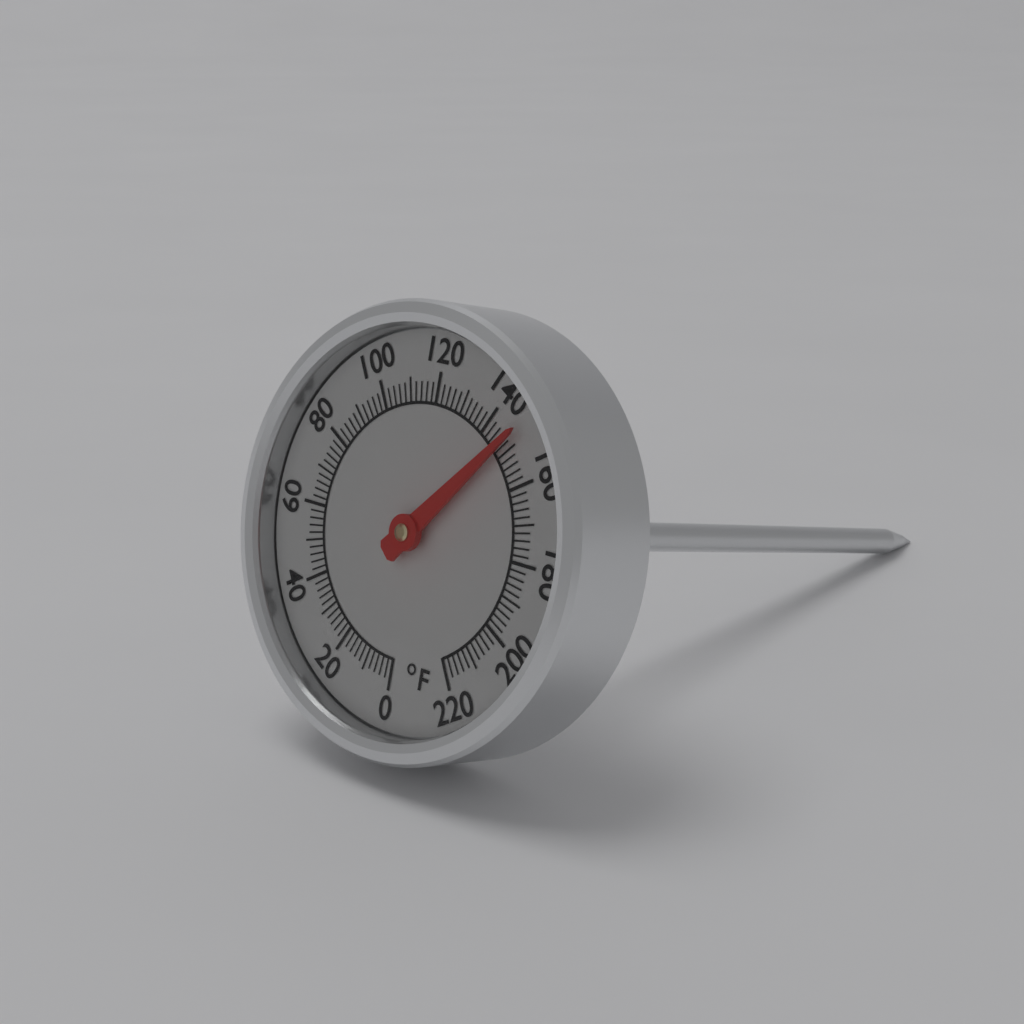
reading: 148 °F
